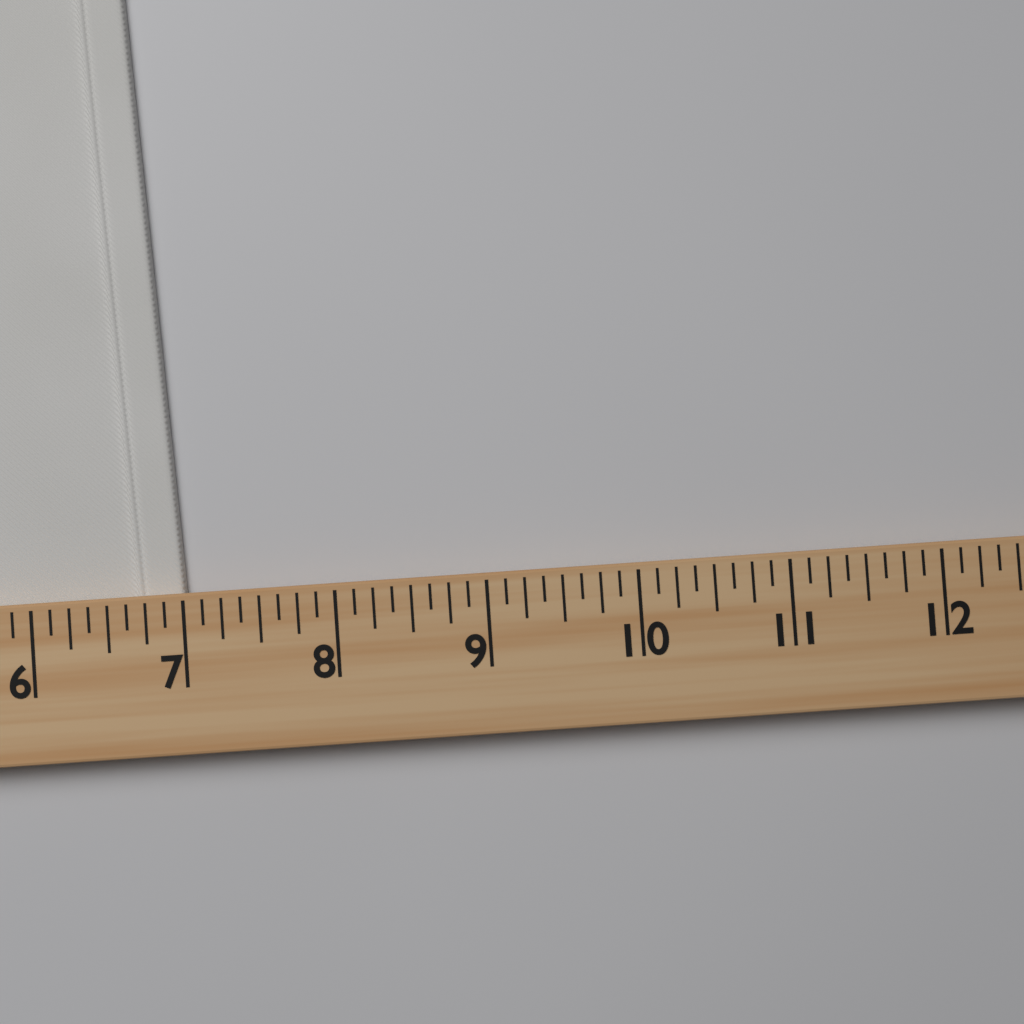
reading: 7.000 (no unit)
